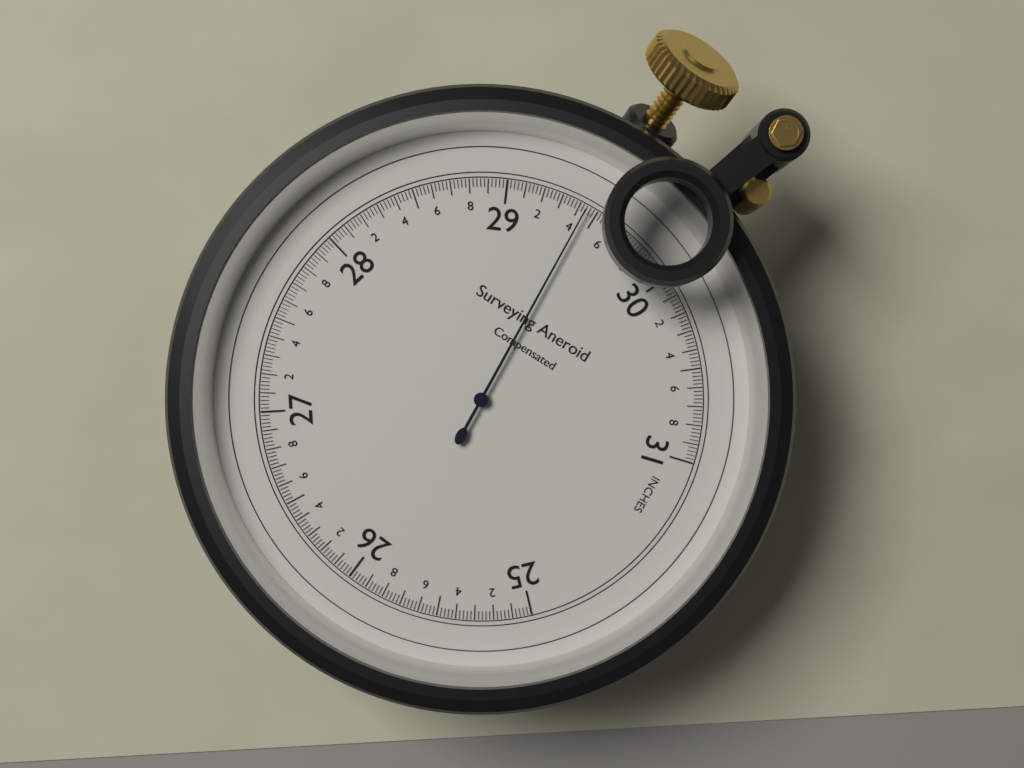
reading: 29.44 inches
